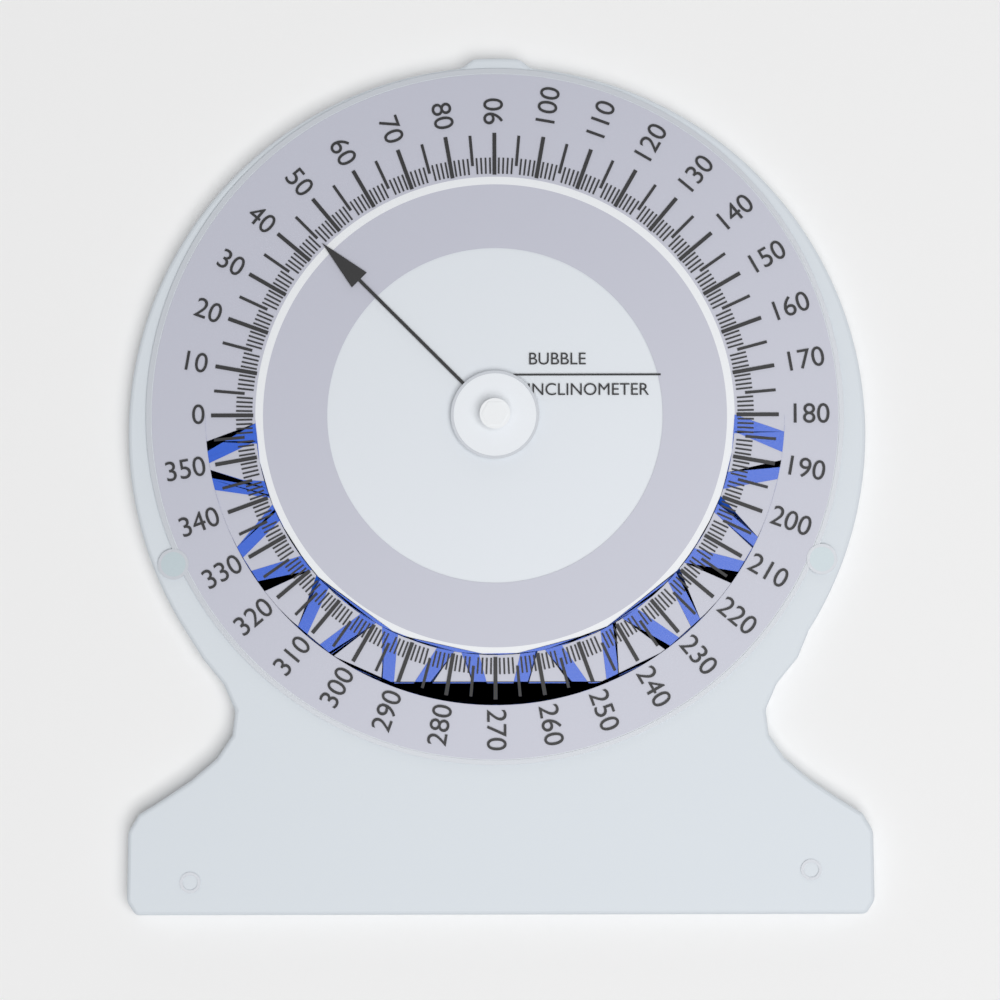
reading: 45 (no unit)
